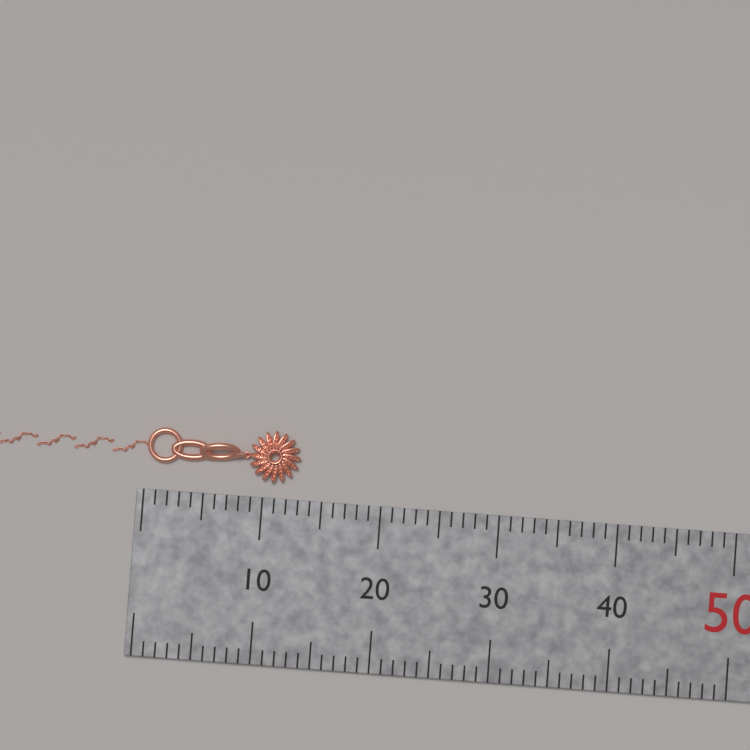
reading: 13 mm
